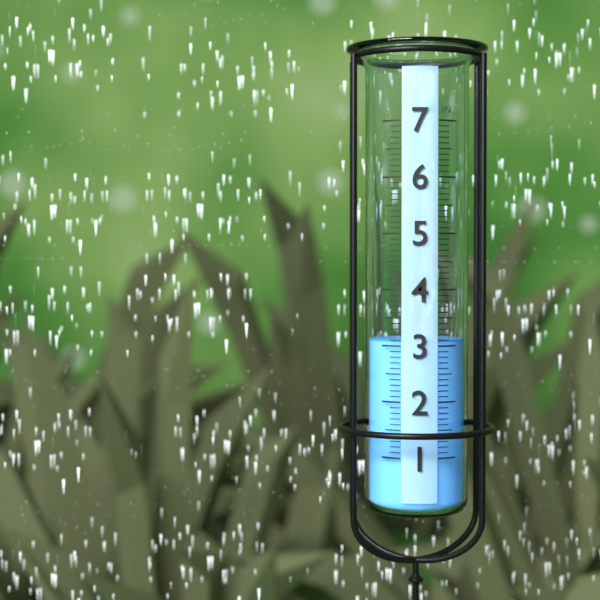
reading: 3.1 in
